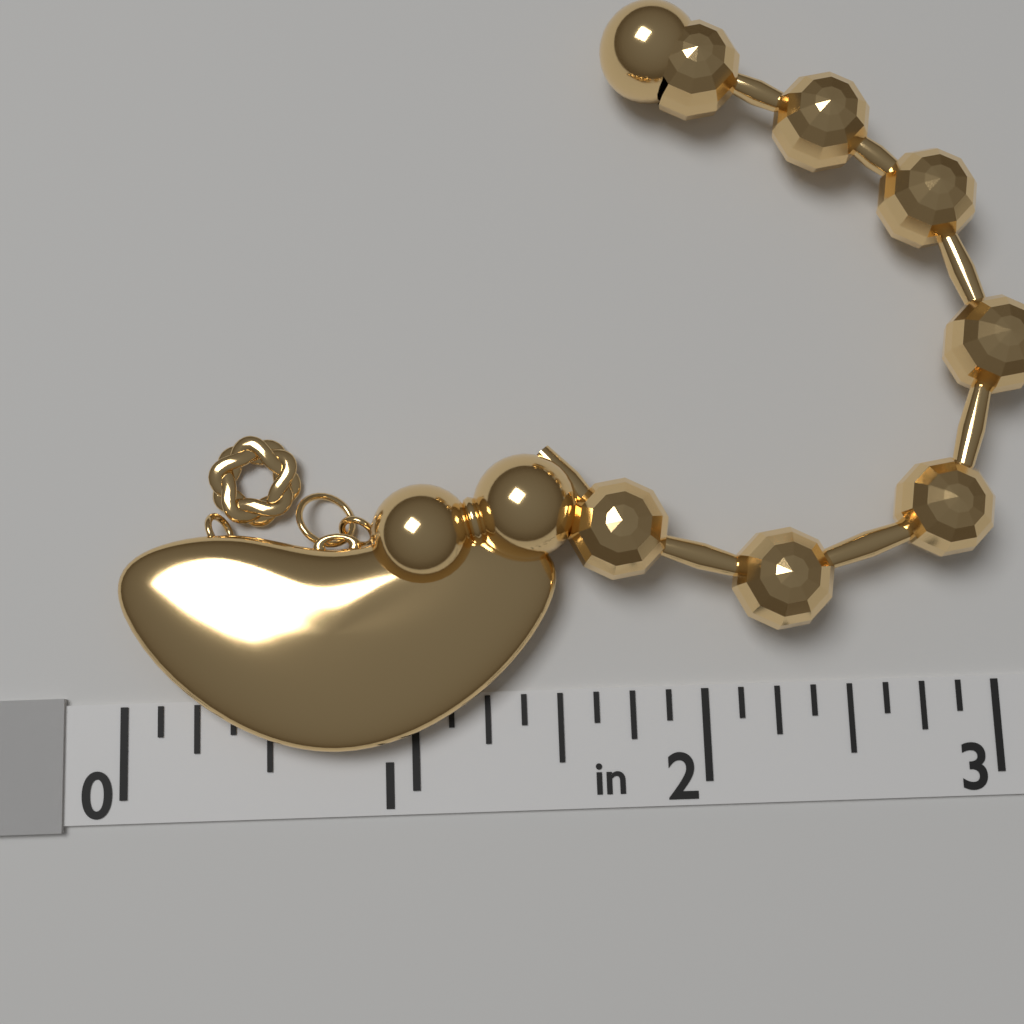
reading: 1.500 in
